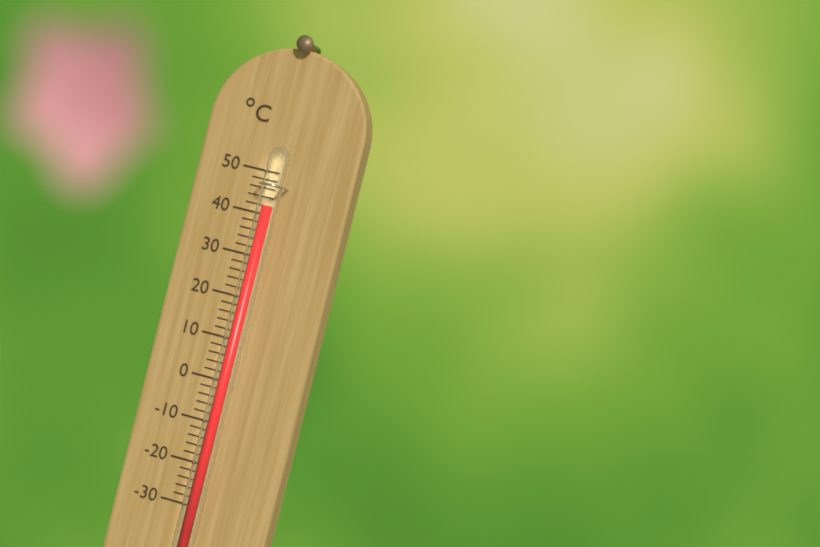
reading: 42 °C
